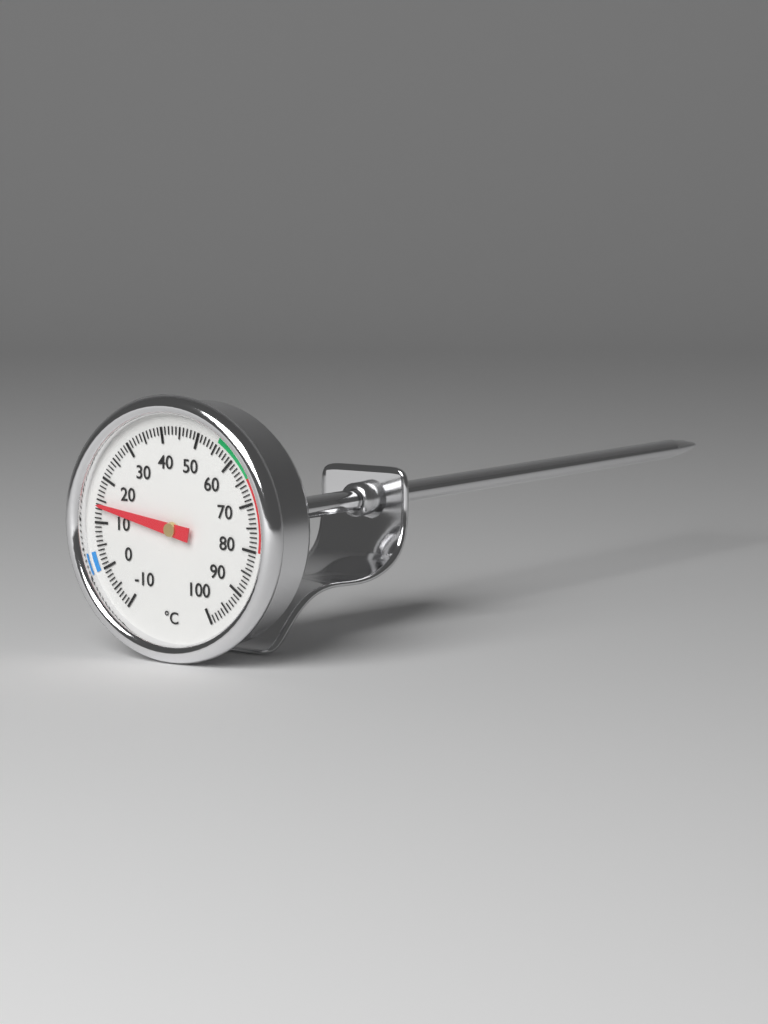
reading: 14 °C
